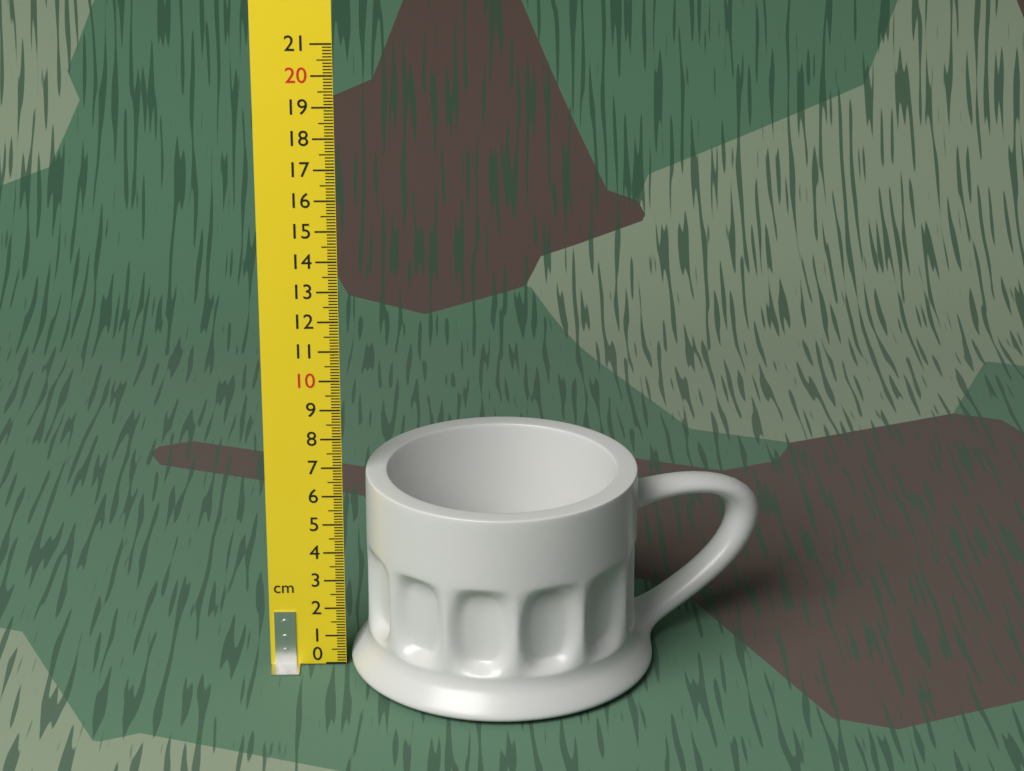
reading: 6.8 cm
